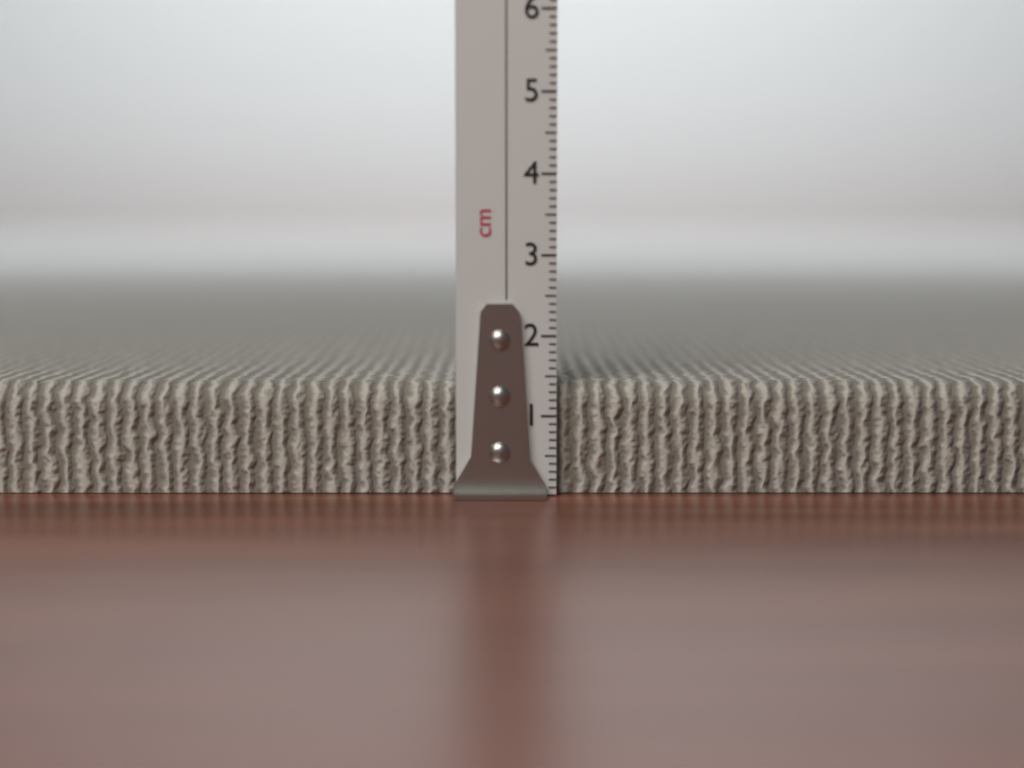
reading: 1.4 cm
